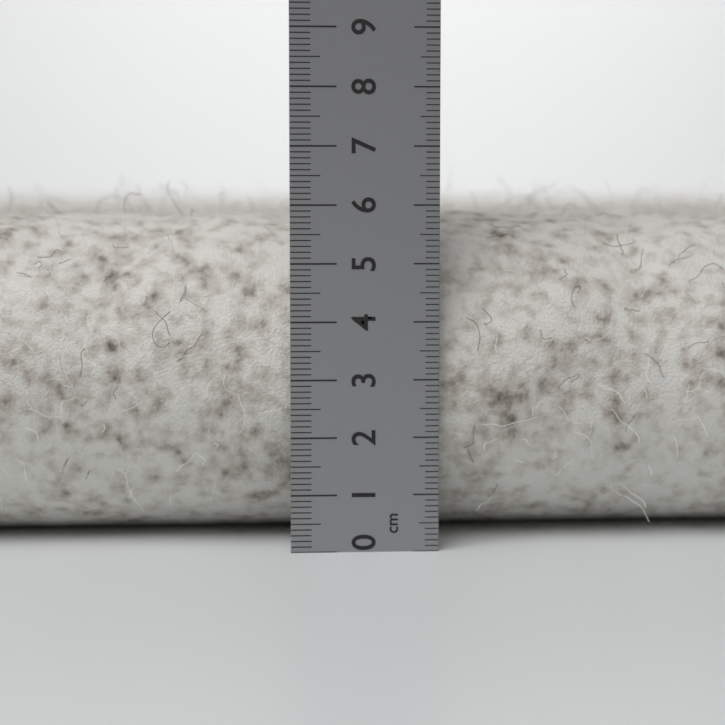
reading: 5.9 cm
